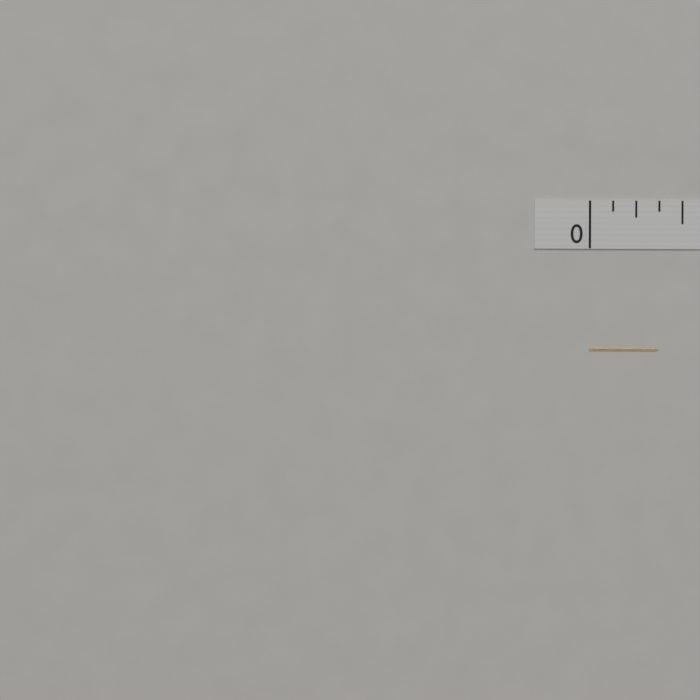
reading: 0.375 in
